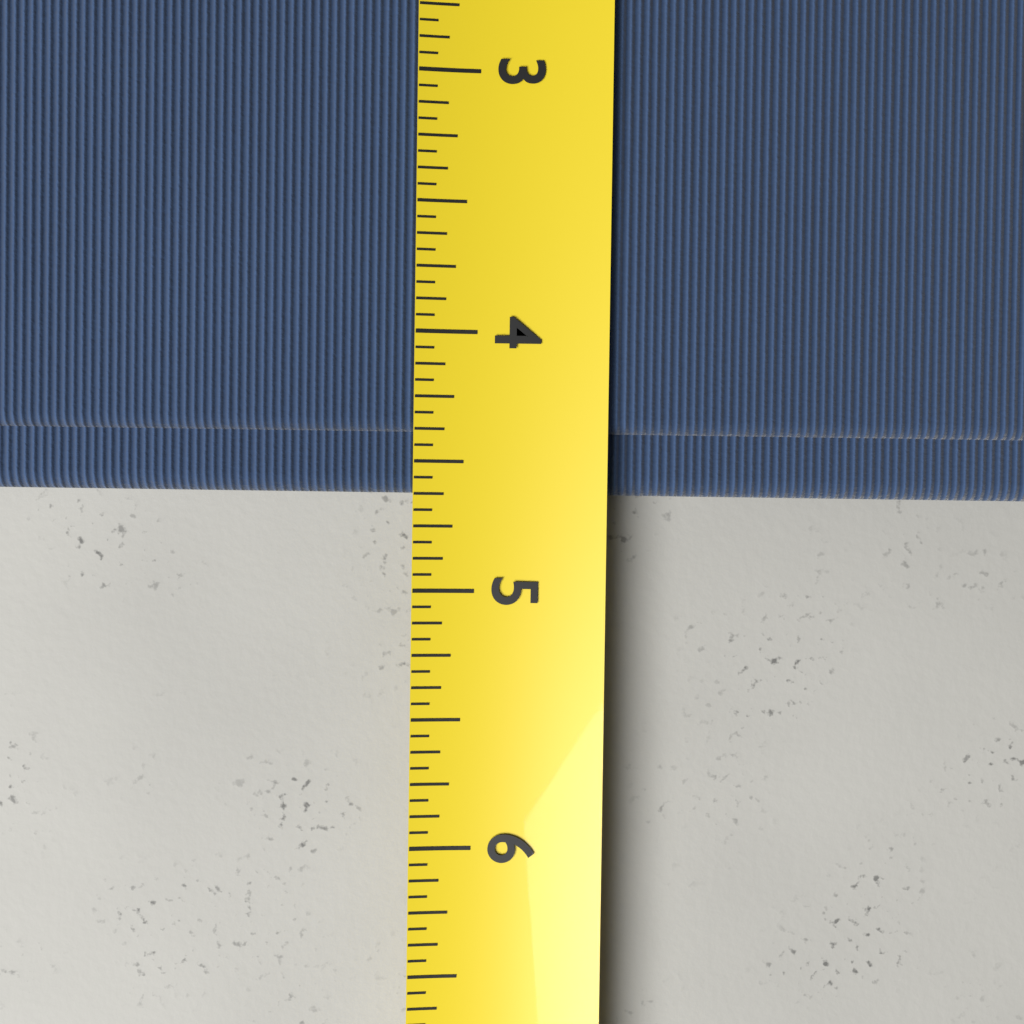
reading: 4.6250 (no unit)
